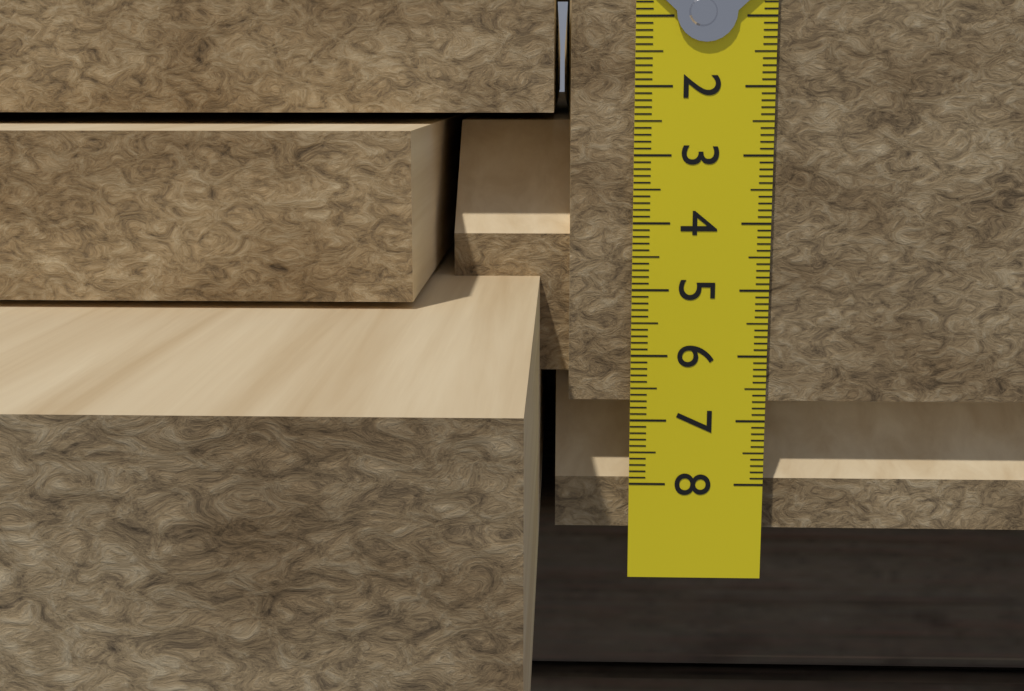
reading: 6.7 cm
